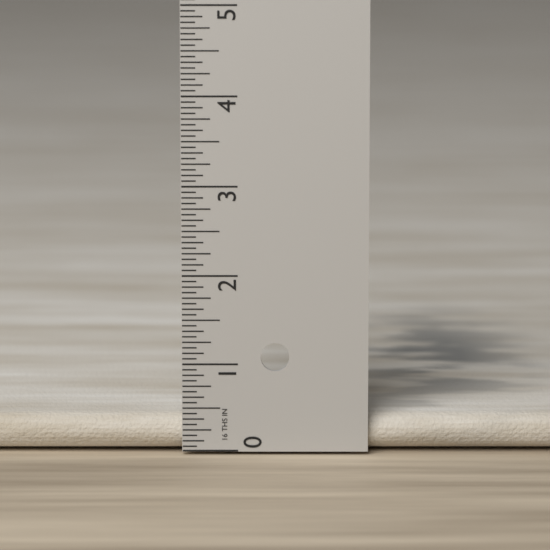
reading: 0.4000 in
